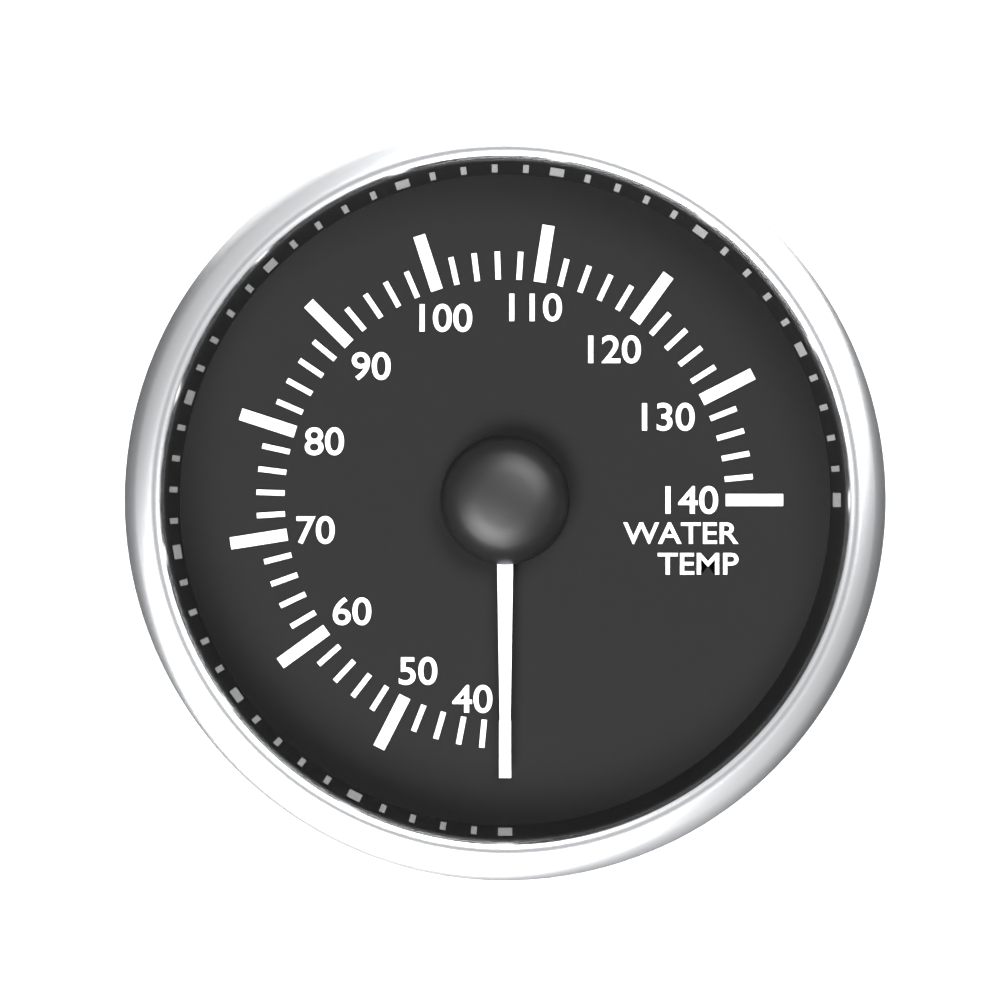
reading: 40 (no unit)
